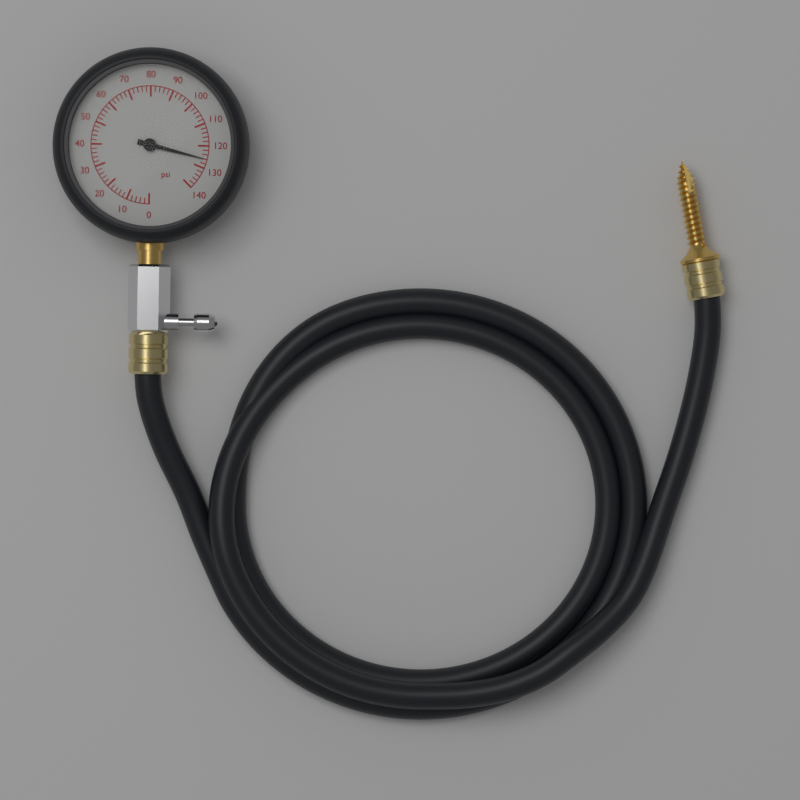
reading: 126 psi
